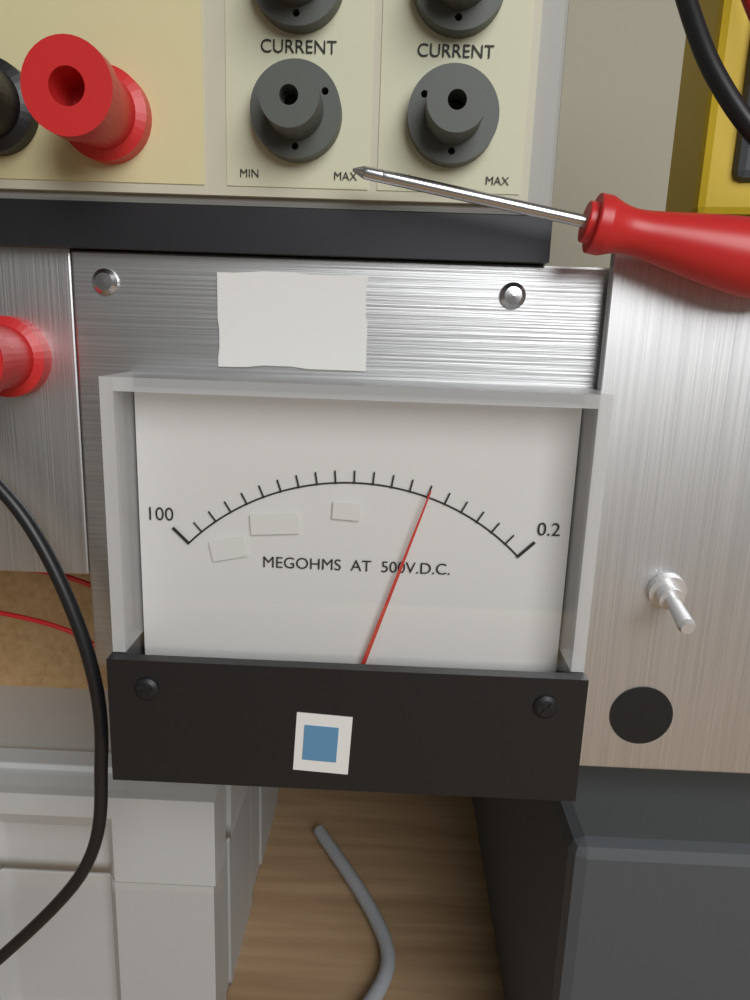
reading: 30.14 MΩ
